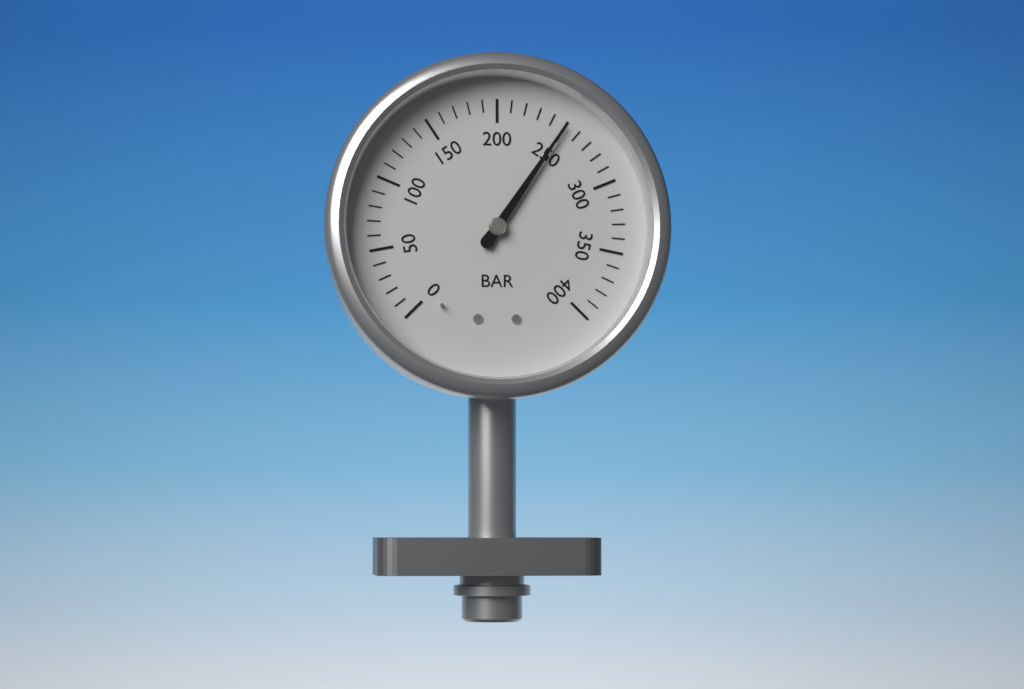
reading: 250 bar
